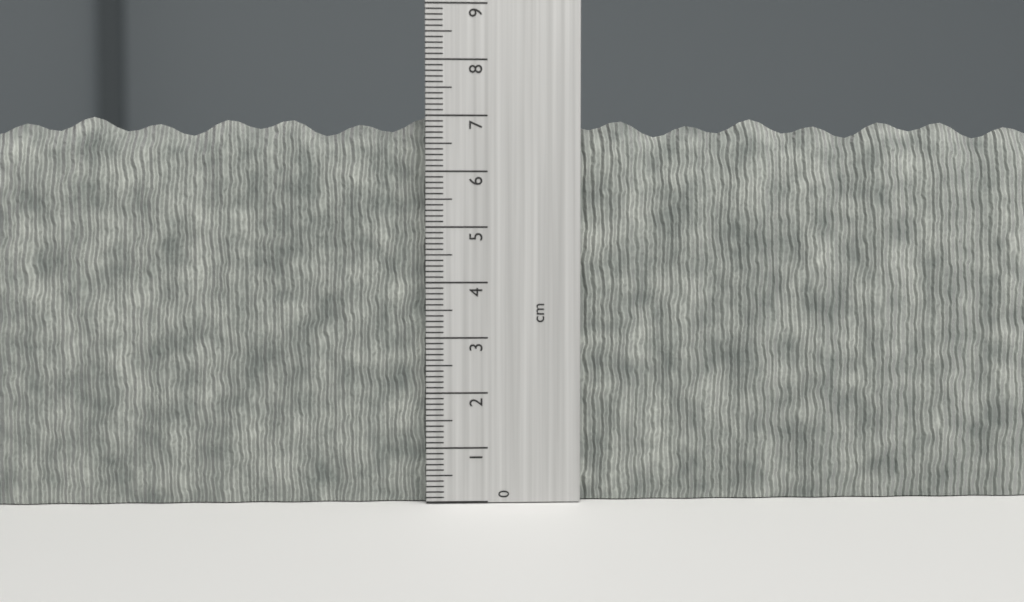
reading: 7.0 cm
